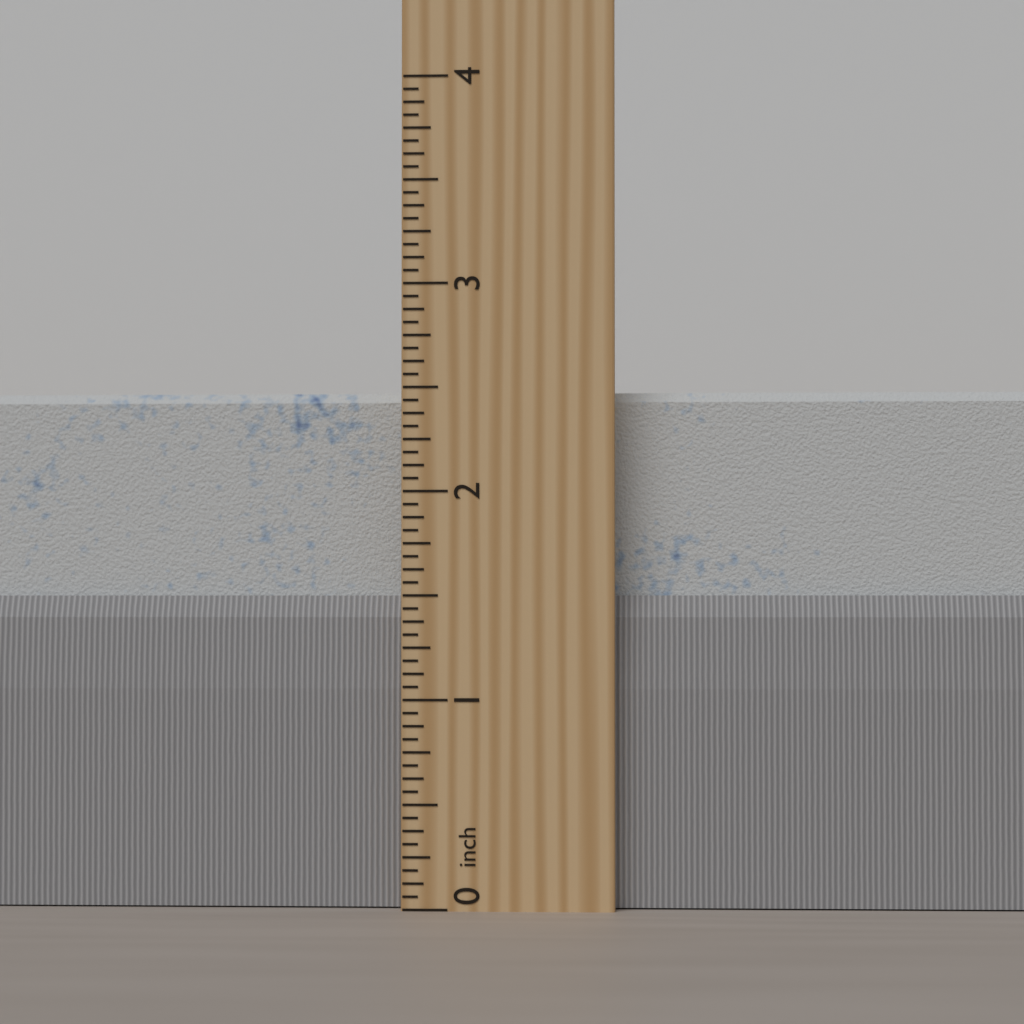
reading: 2.5000 inch
